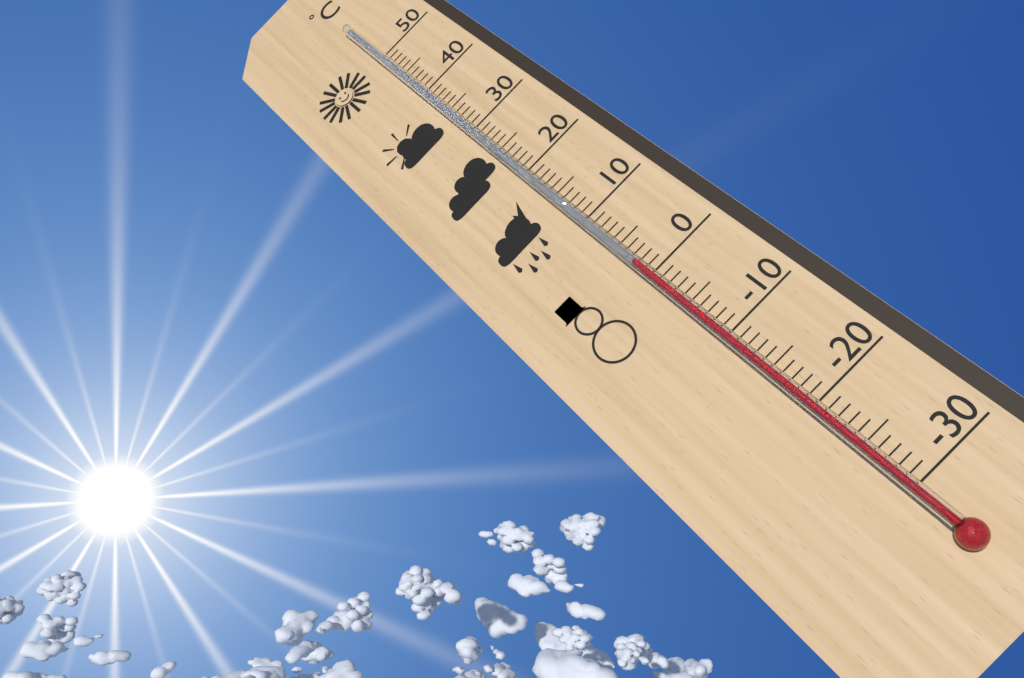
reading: 2 °C
